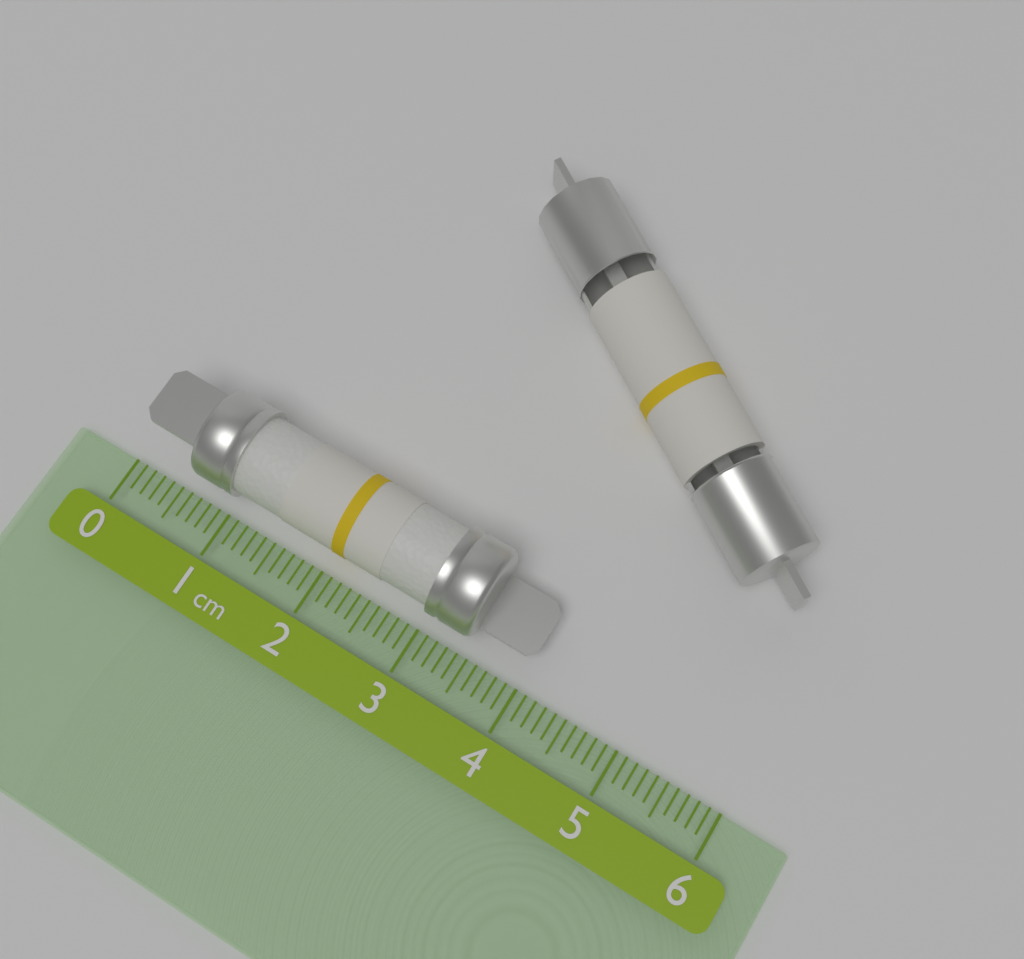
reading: 4.0 cm
